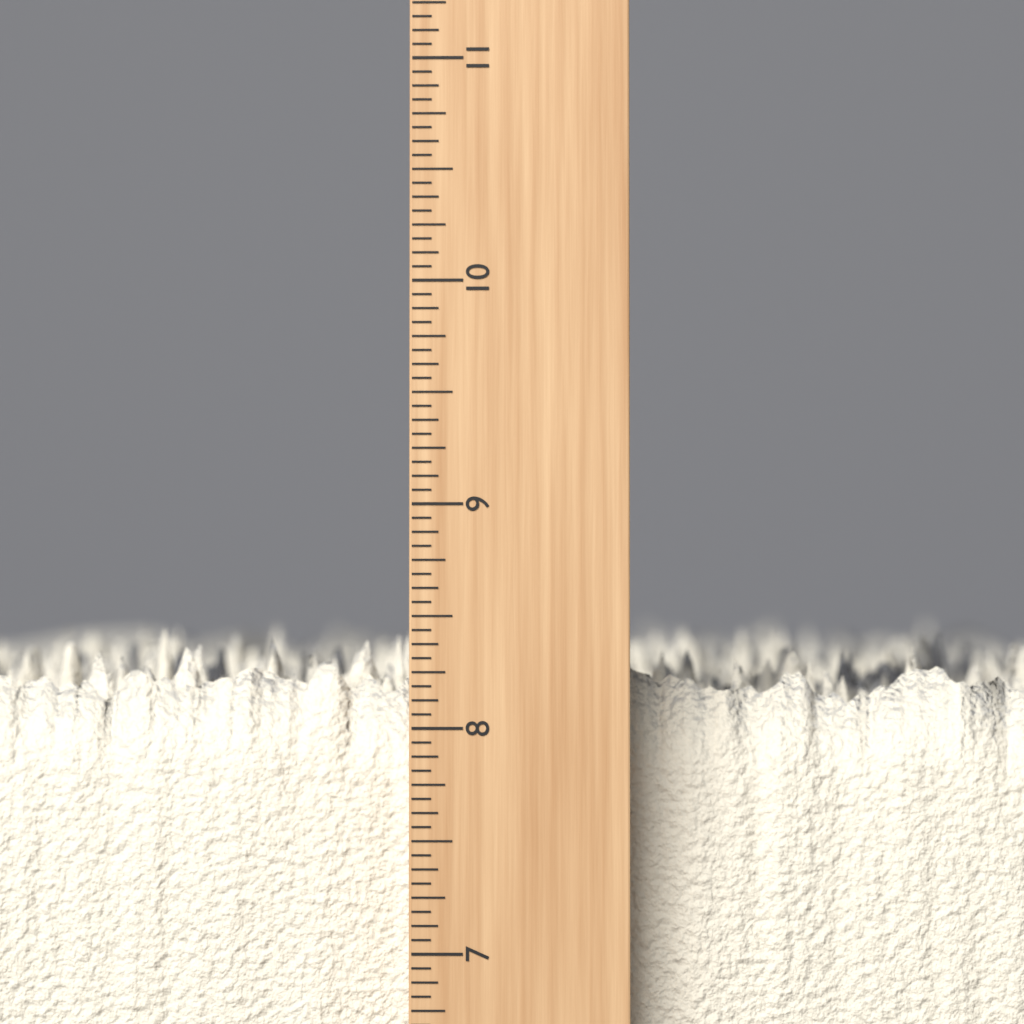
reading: 8.4375 inch
